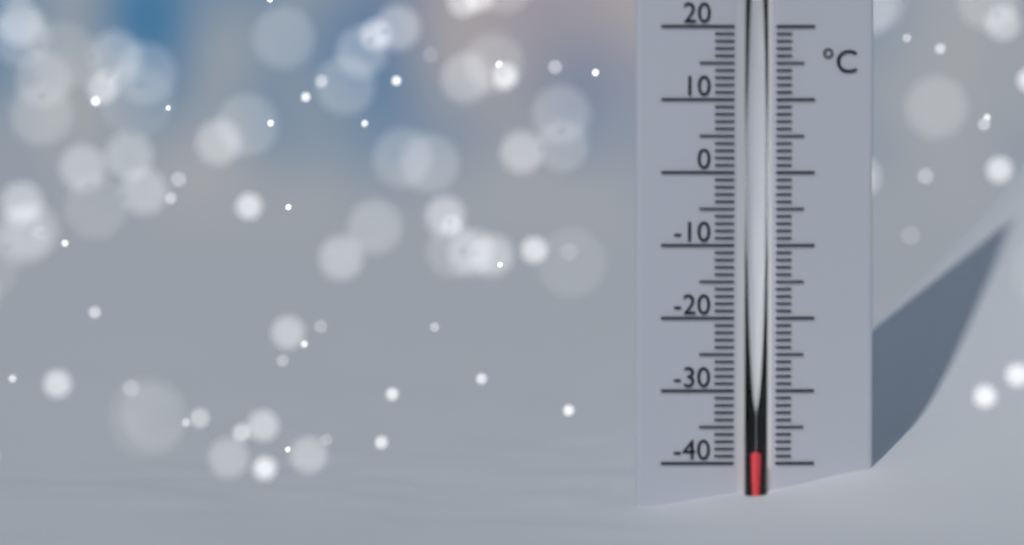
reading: -38 °C
